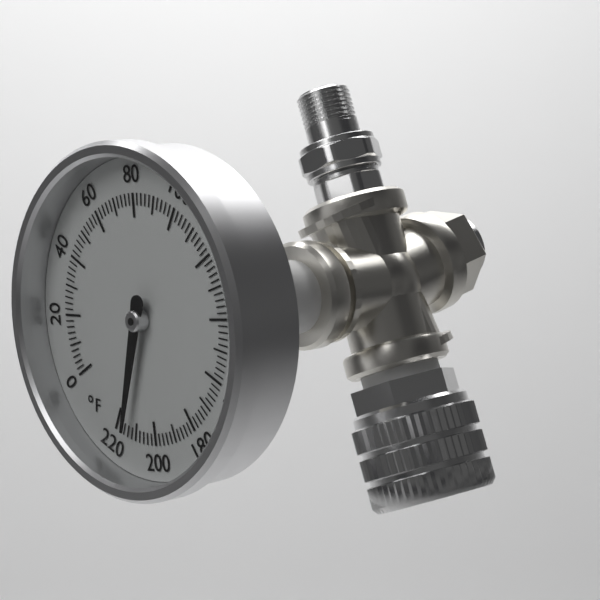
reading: 214 °F
